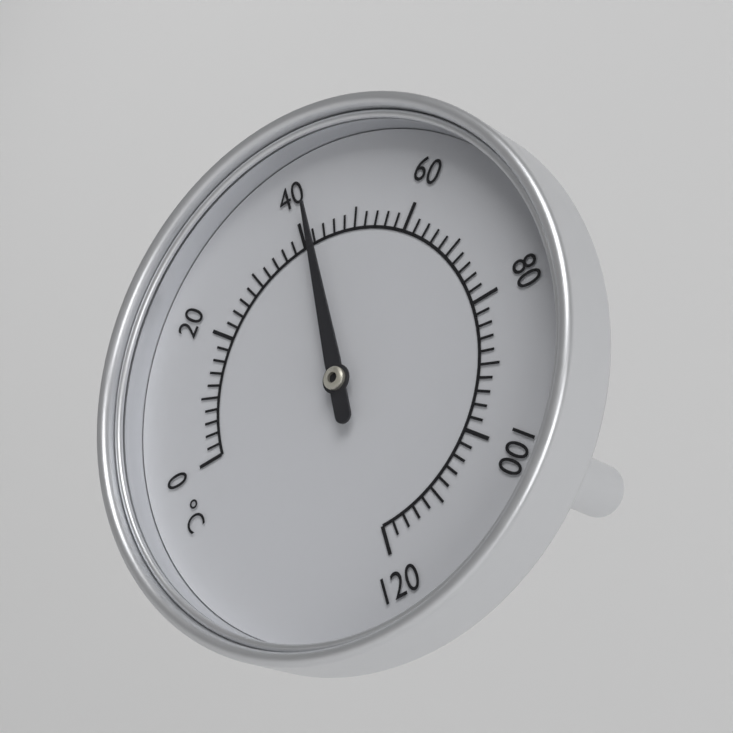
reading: 42 °C
